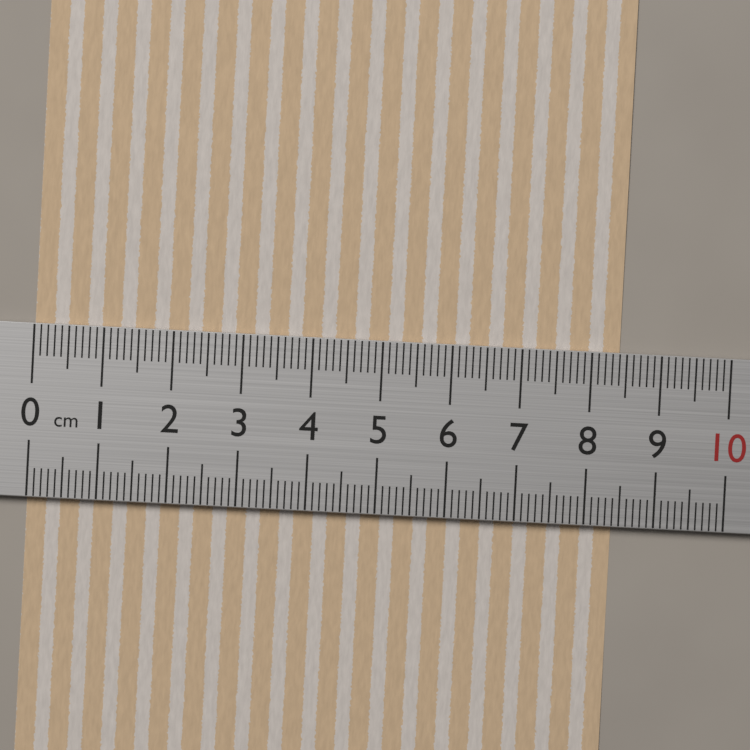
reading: 8.4 cm
